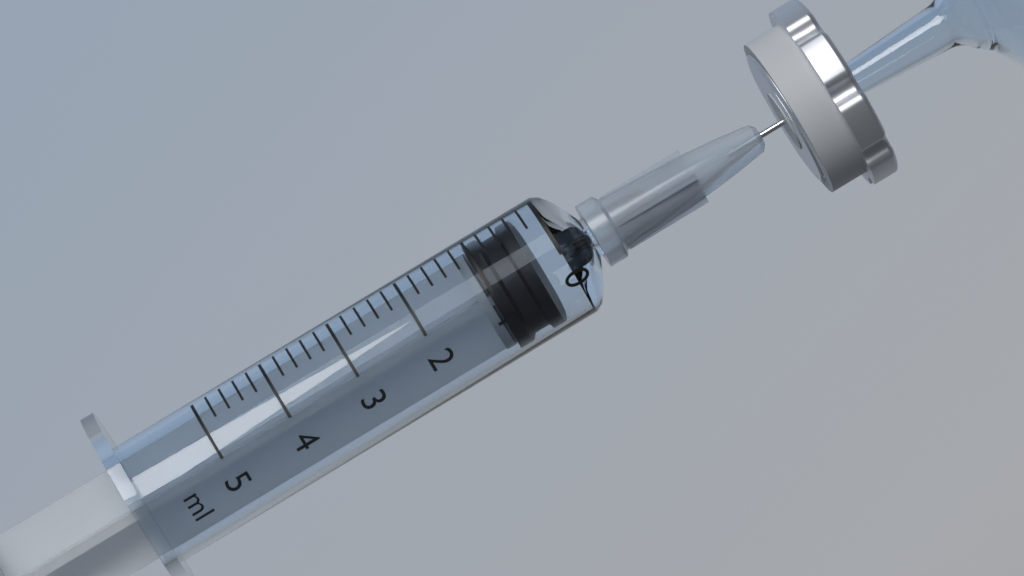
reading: 0.4 ml
